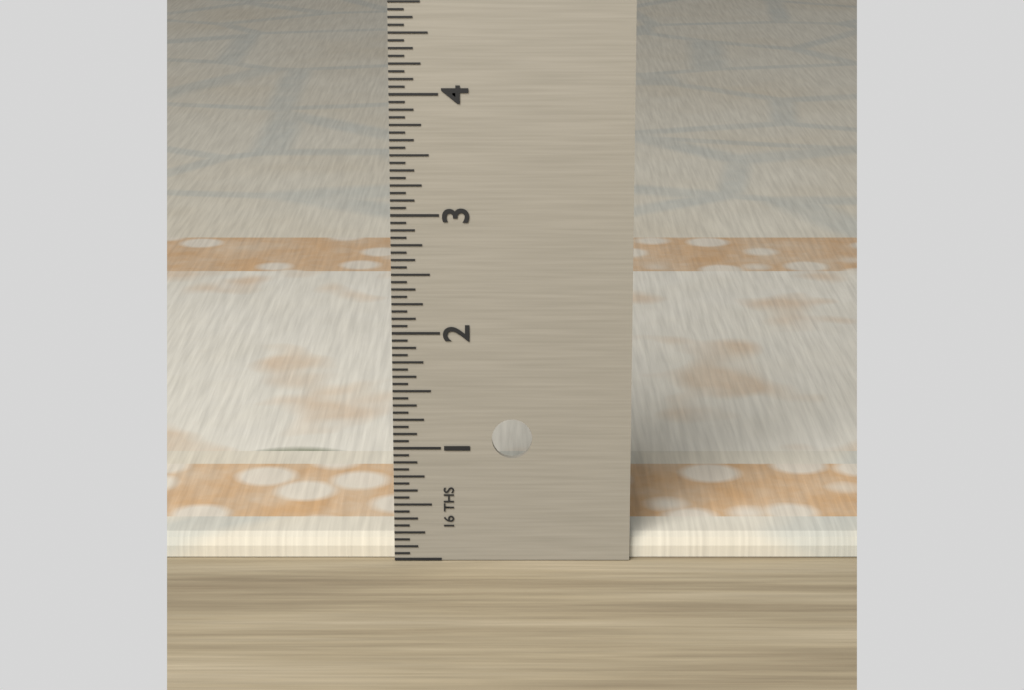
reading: 0.2000 in
